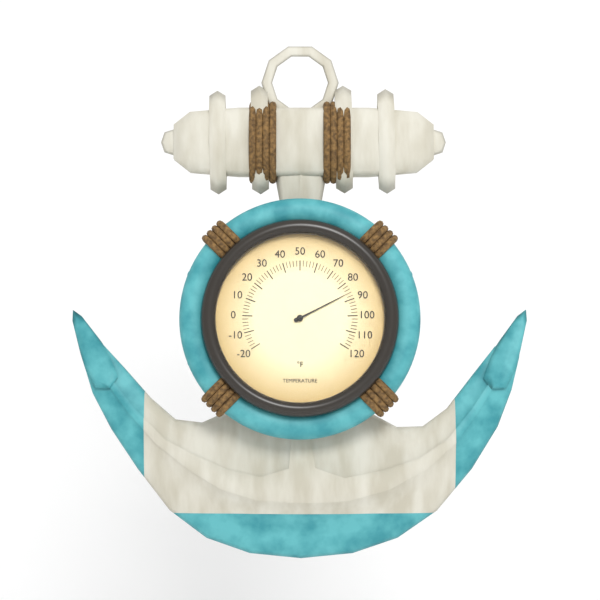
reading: 86 °F
